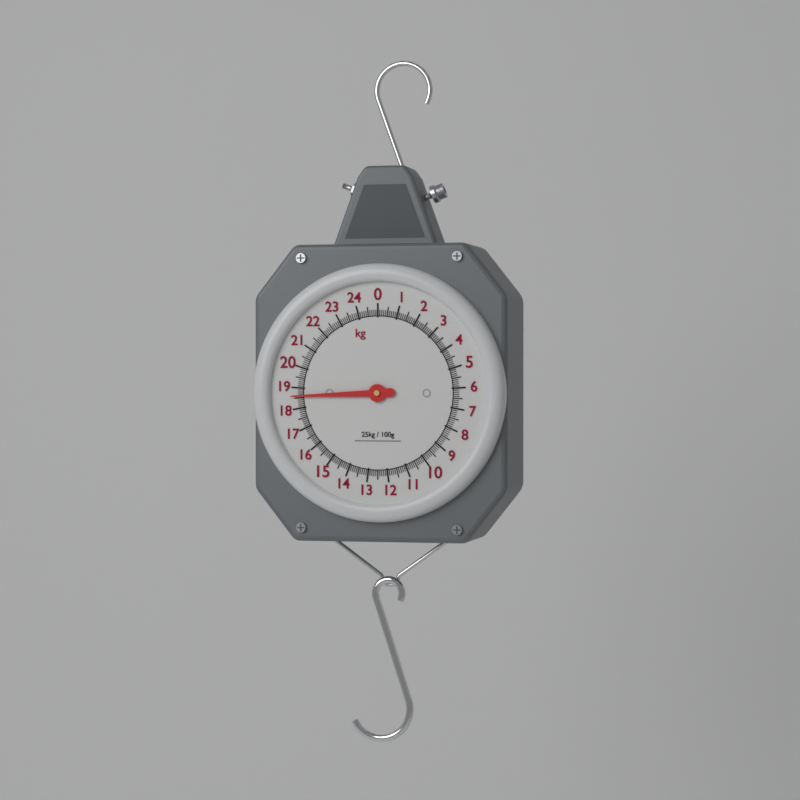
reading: 18.6 kg
